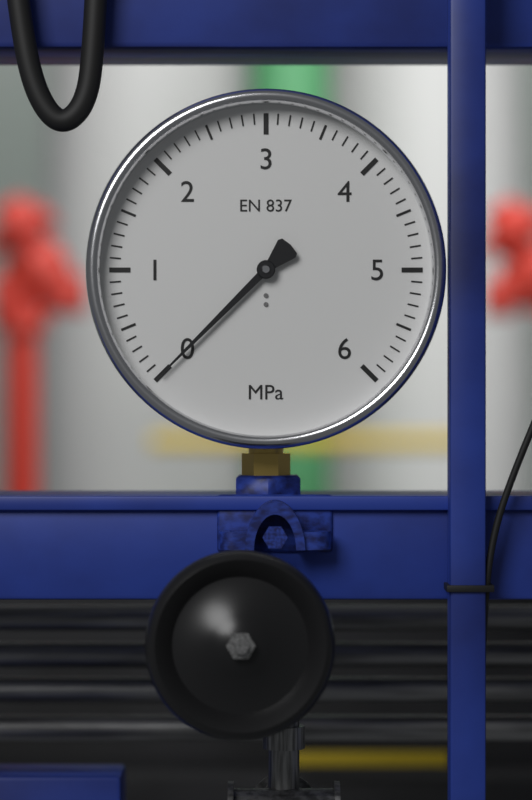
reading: 0.0 MPa
